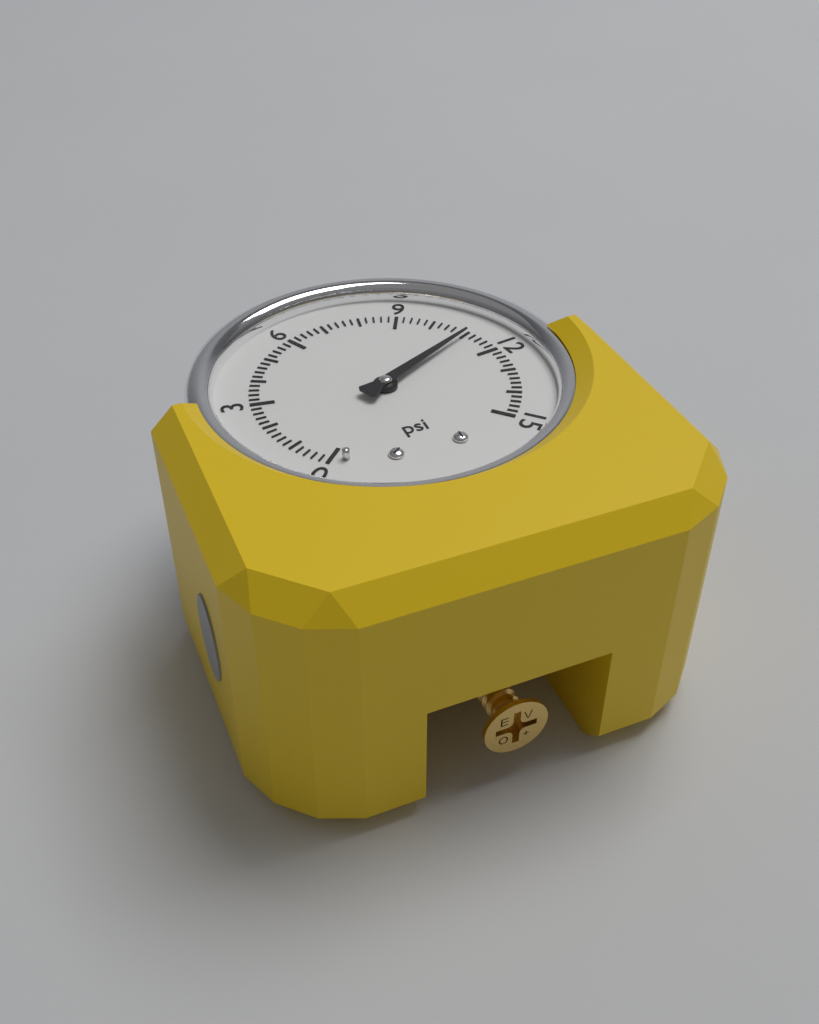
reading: 11.0 psi
